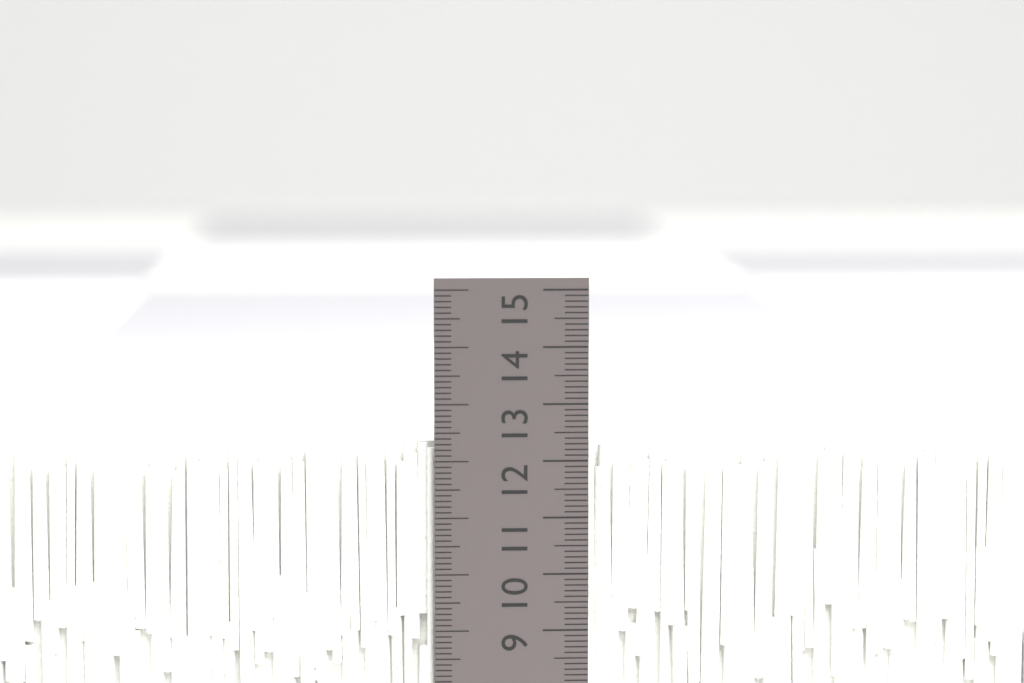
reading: 12.3 cm
